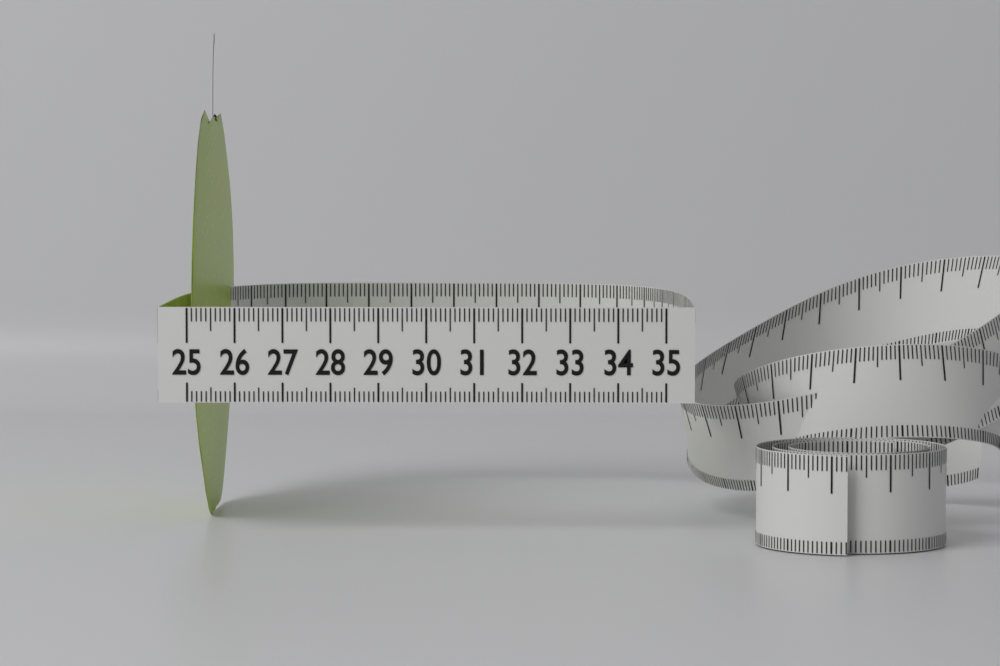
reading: 25.2 (no unit)
